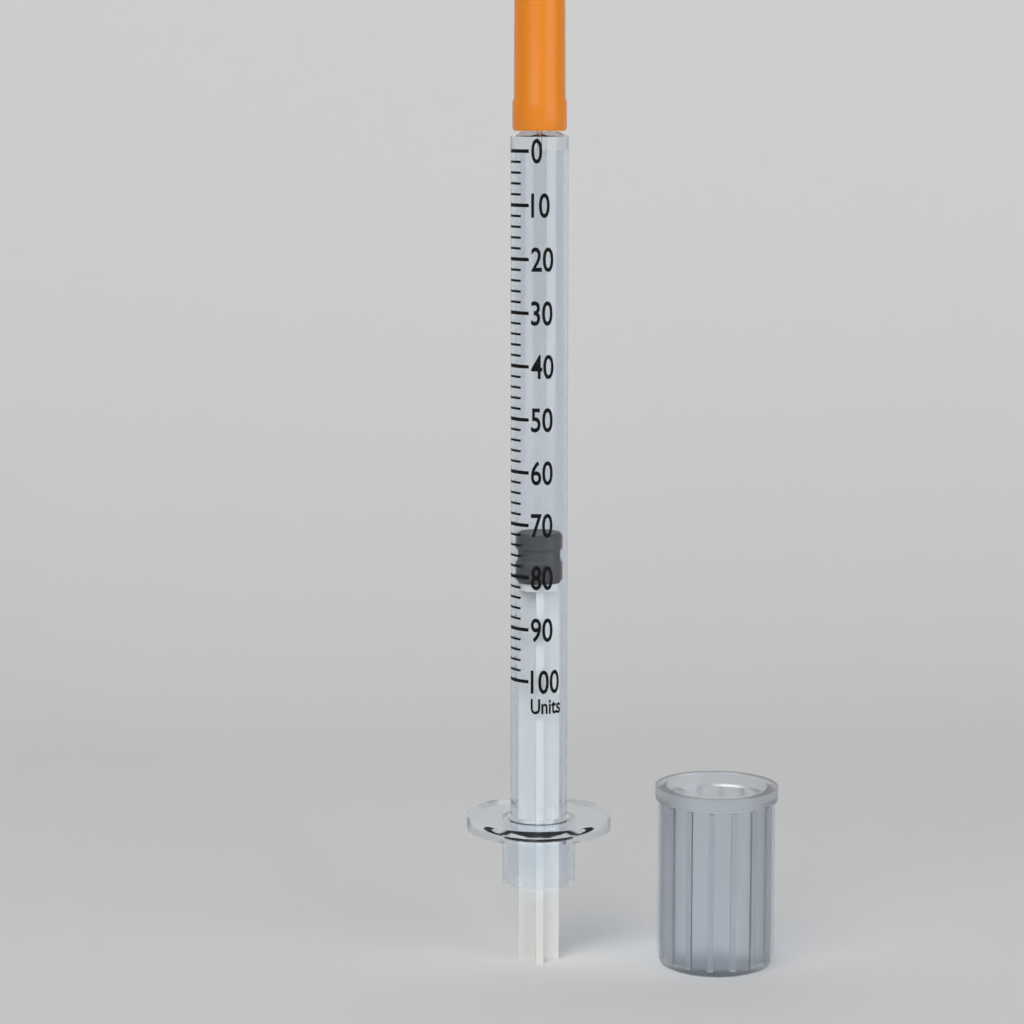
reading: 72 units
